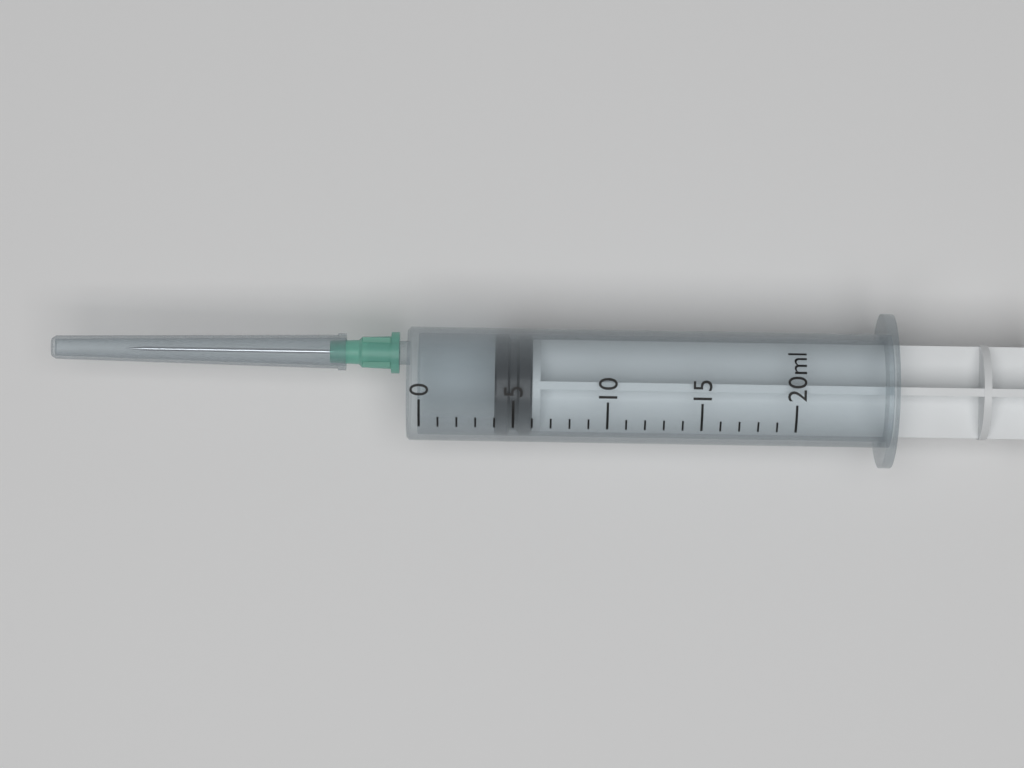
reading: 4 ml
